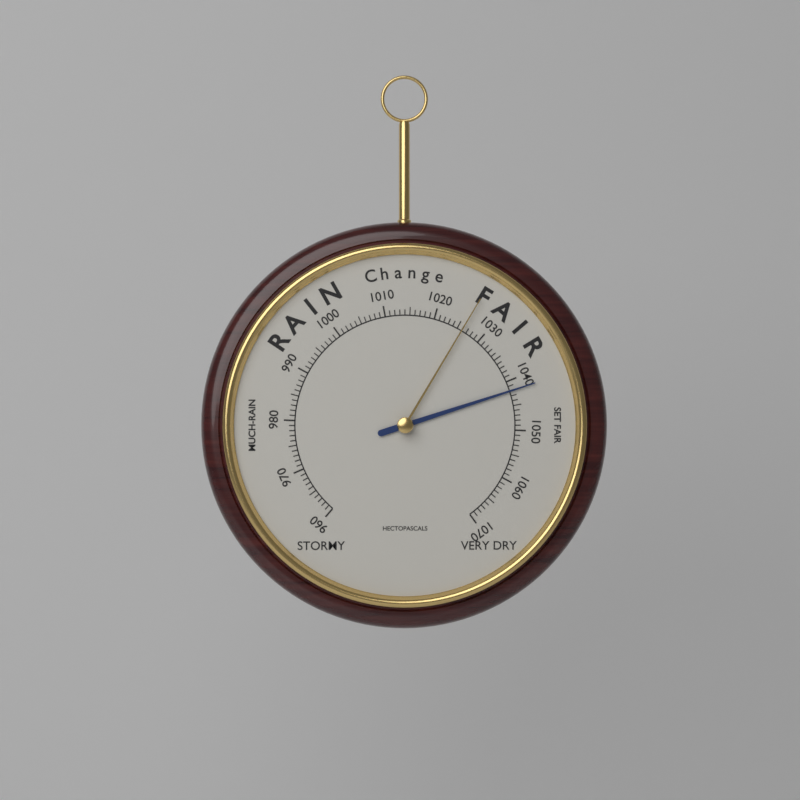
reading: 1042 hPa
